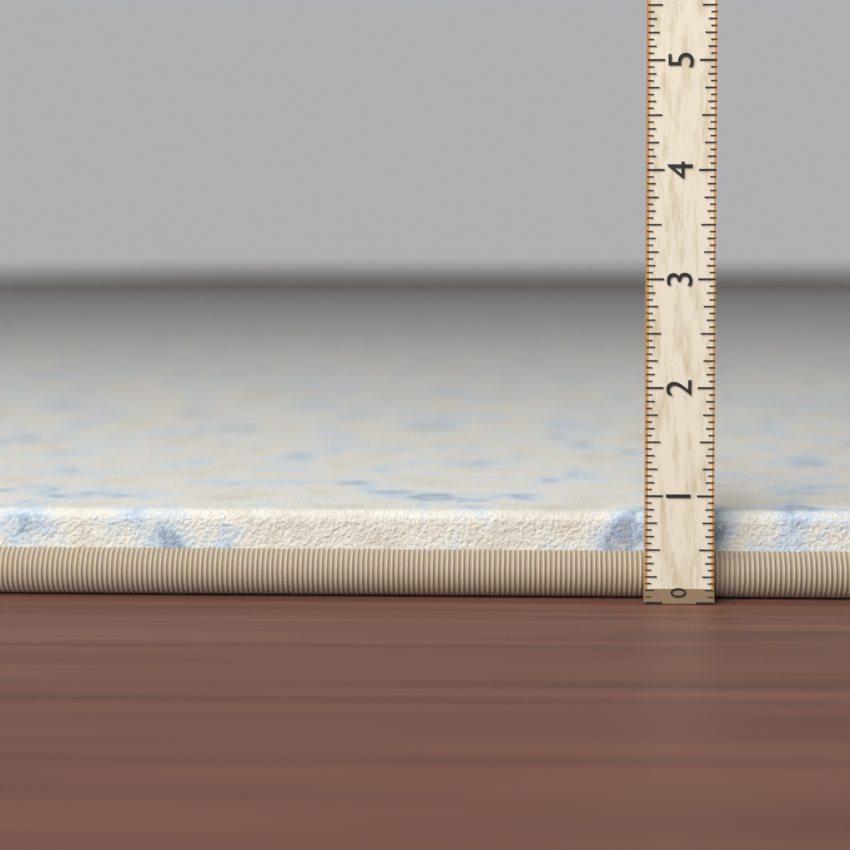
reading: 0.8125 (no unit)
